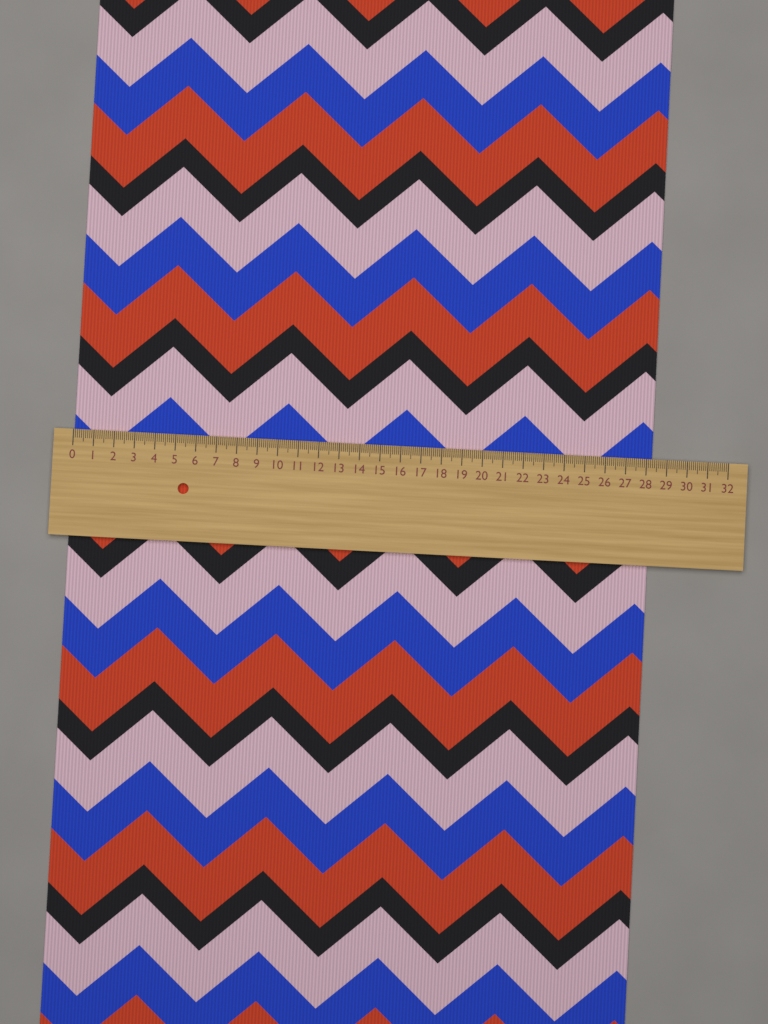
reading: 28.3 (no unit)
